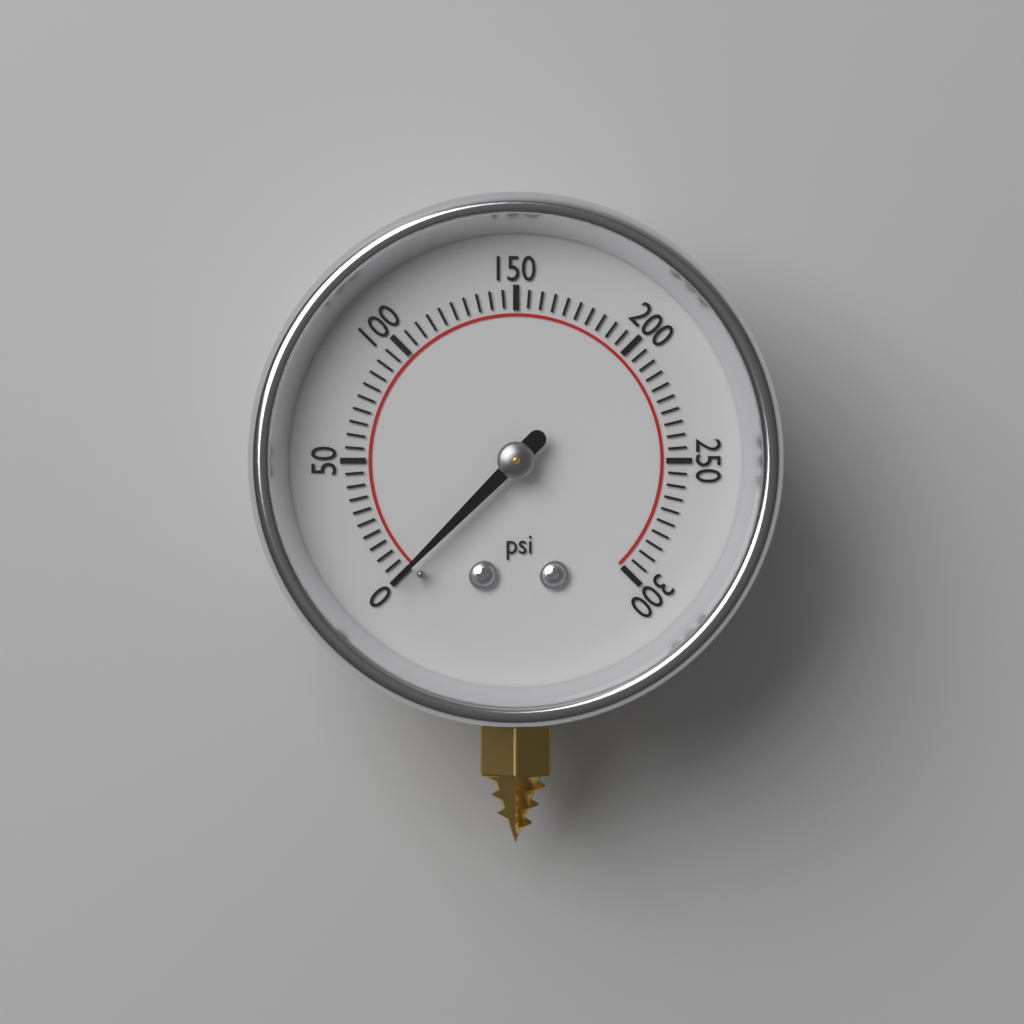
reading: 0 psi
